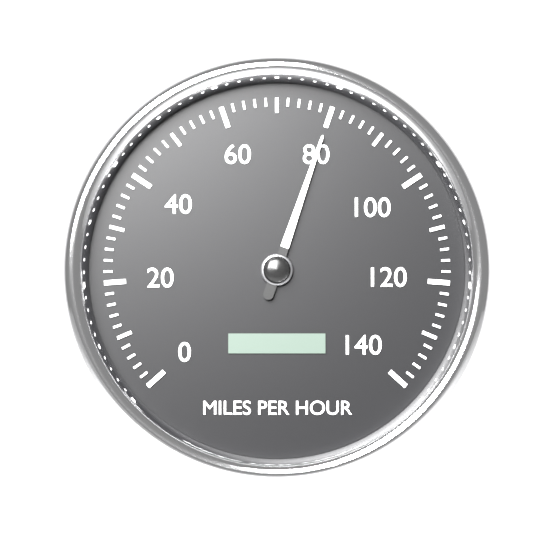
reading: 80 mph
